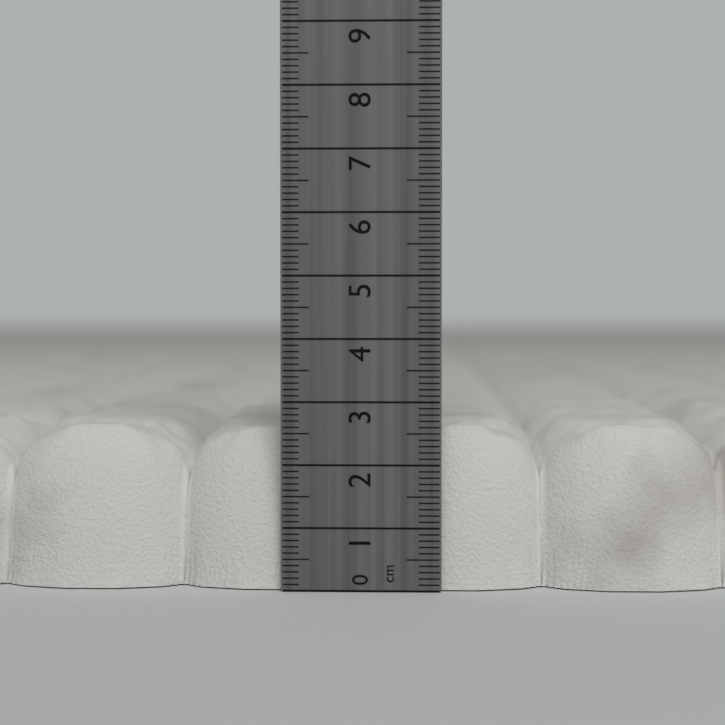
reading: 2.6 cm
